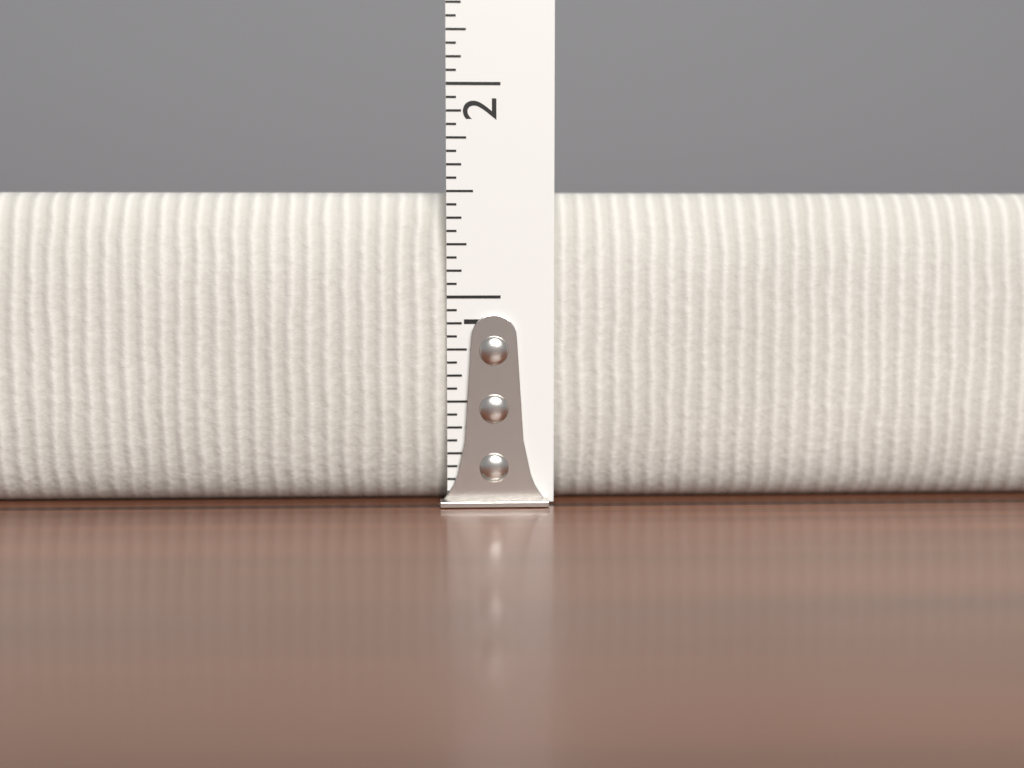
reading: 1.5000 in
